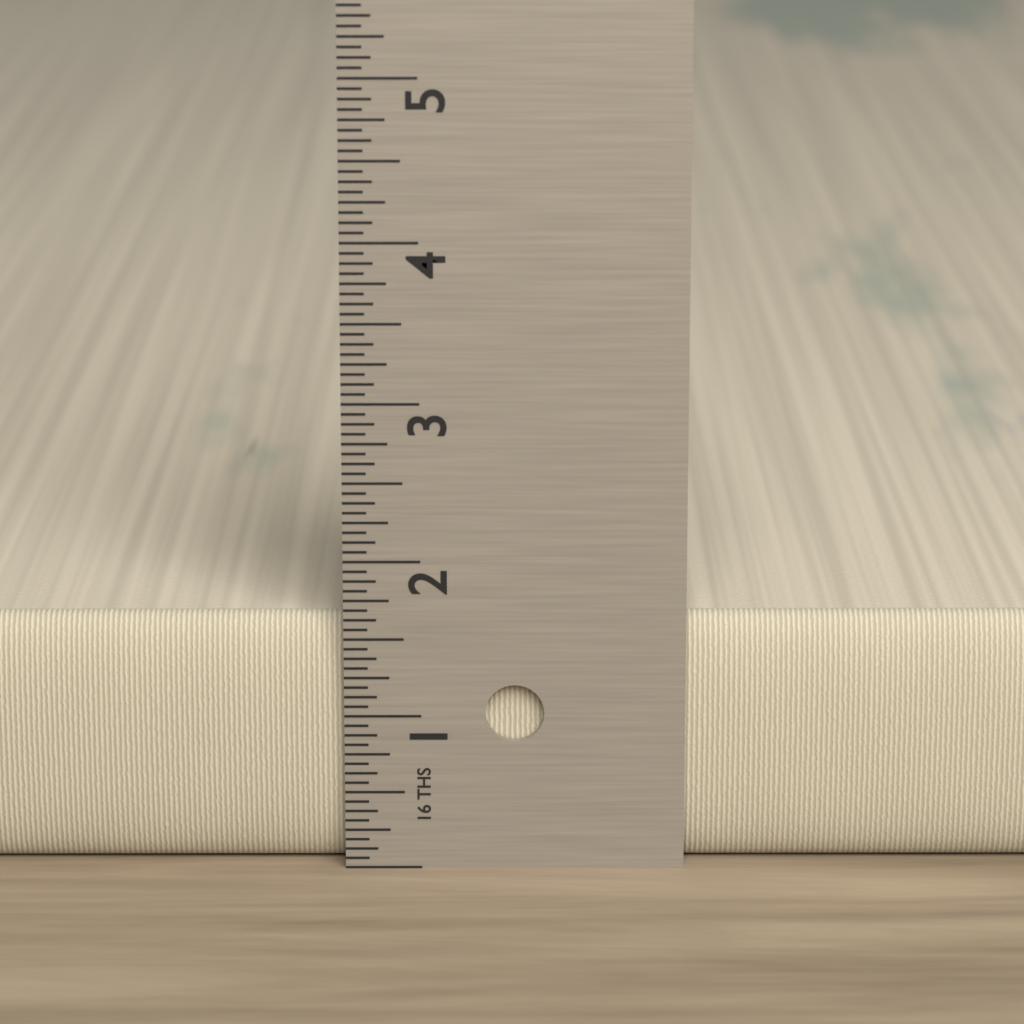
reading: 1.6250 in
